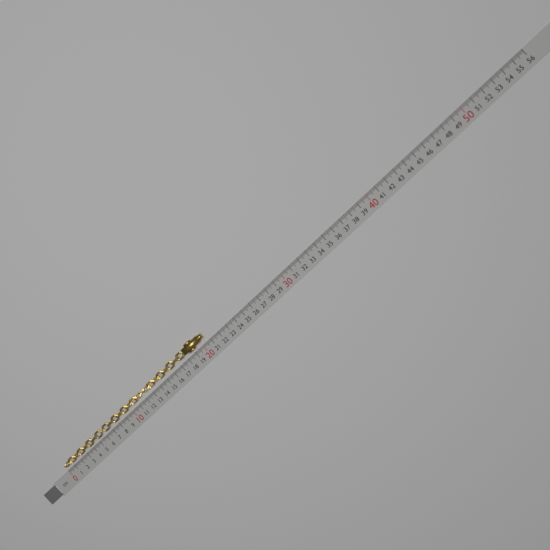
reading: 20.6 cm
